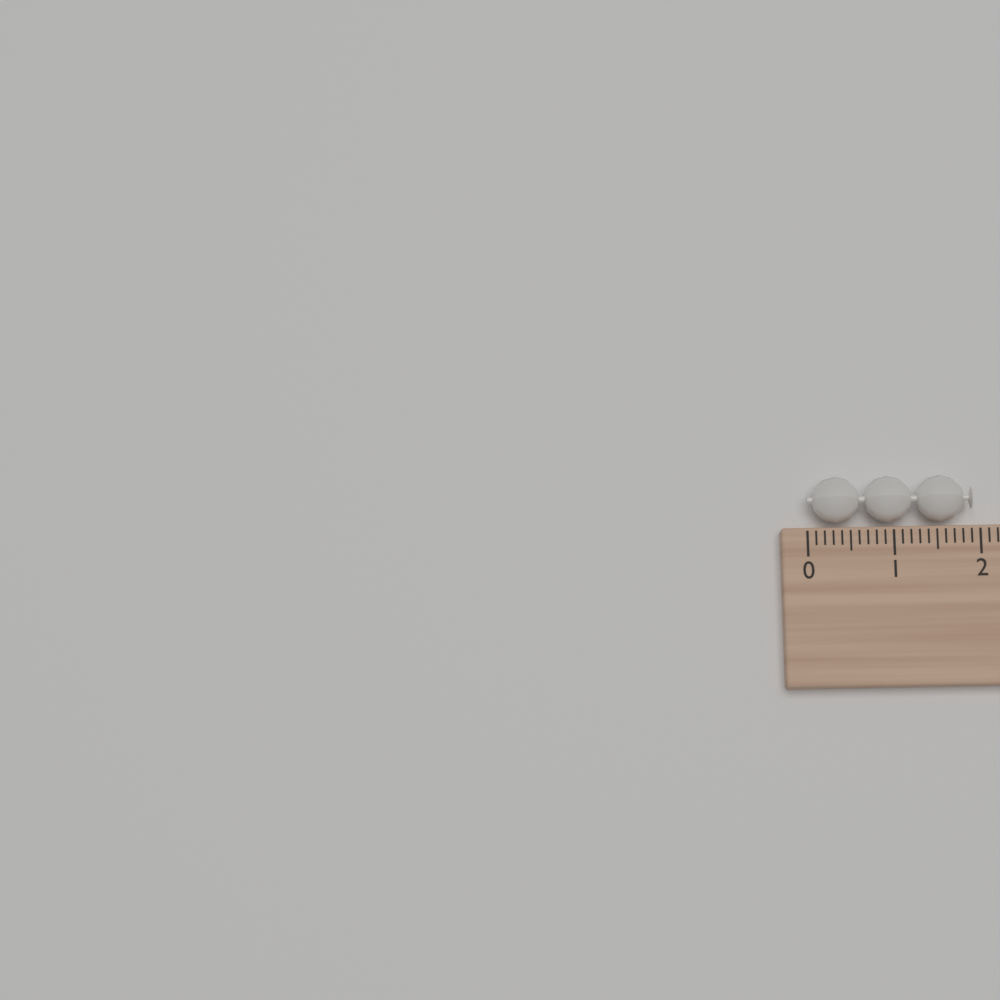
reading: 1.9 (no unit)
